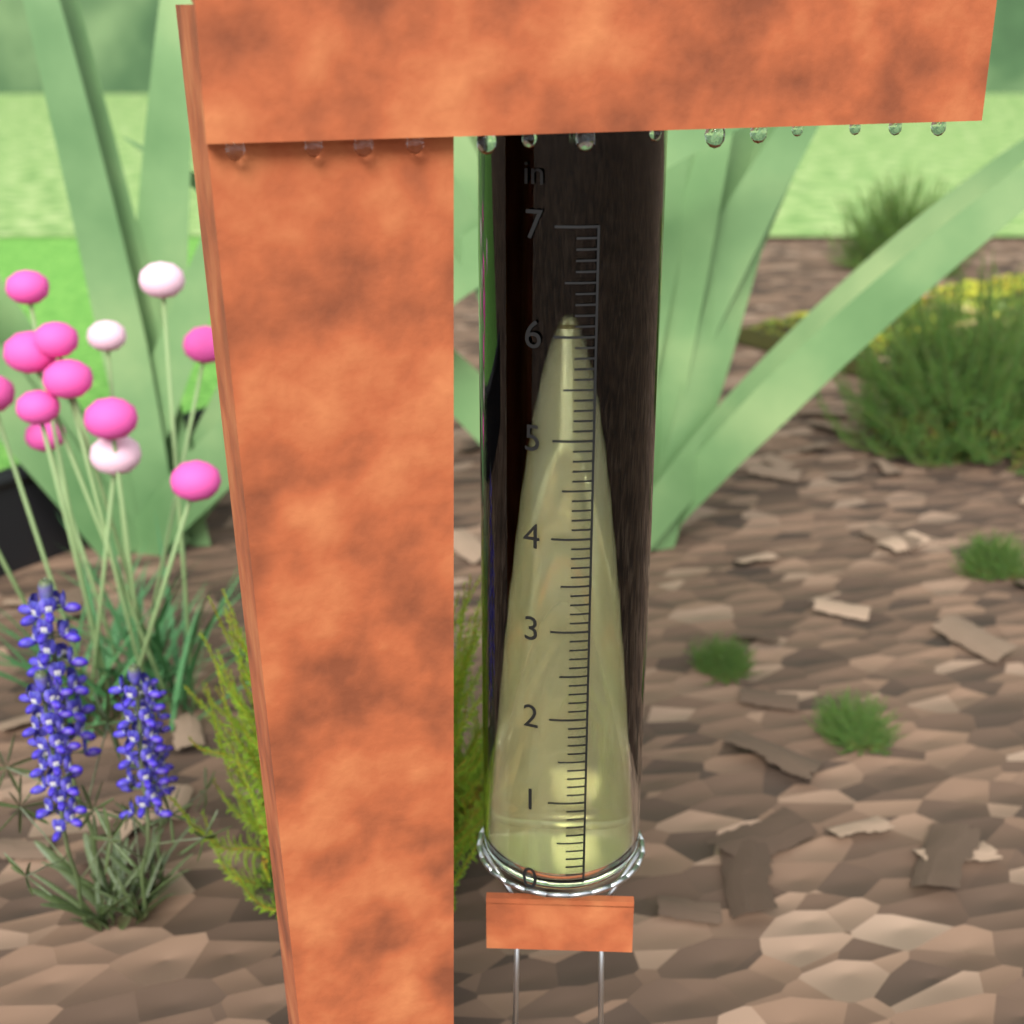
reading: 6.1 in
